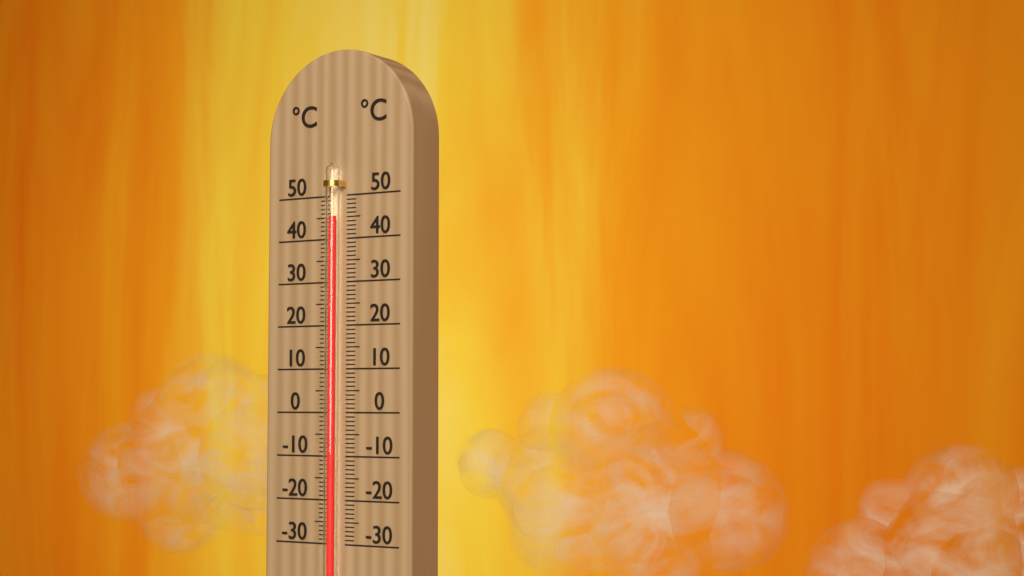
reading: 45 °C
